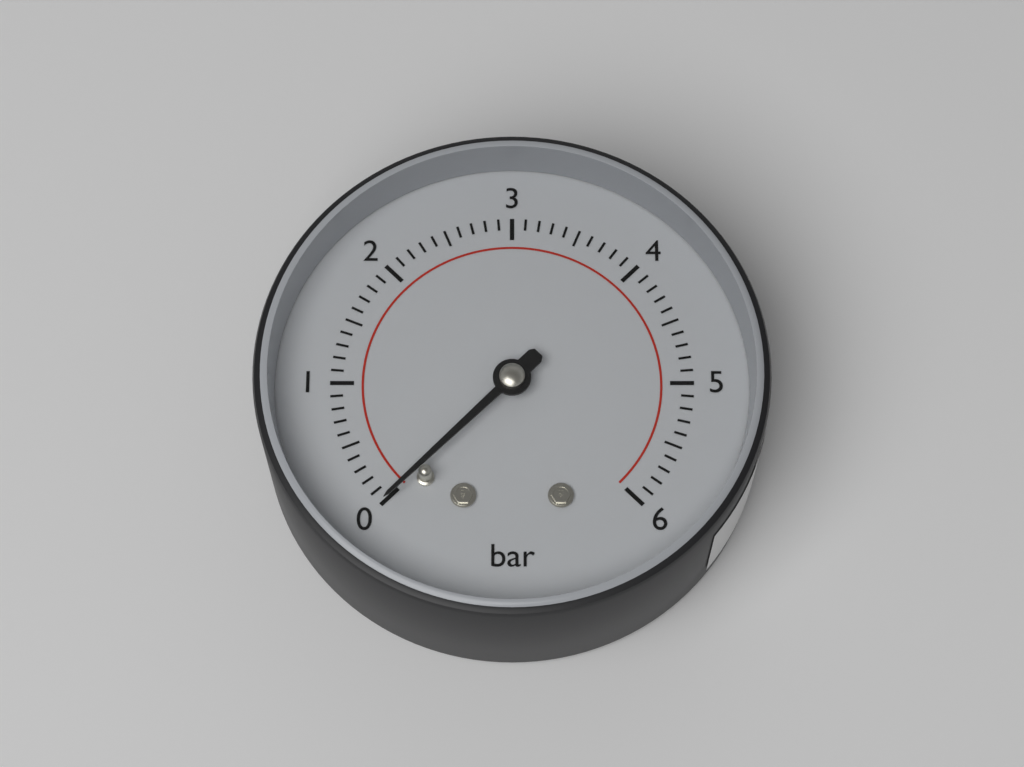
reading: 0.0 bar
